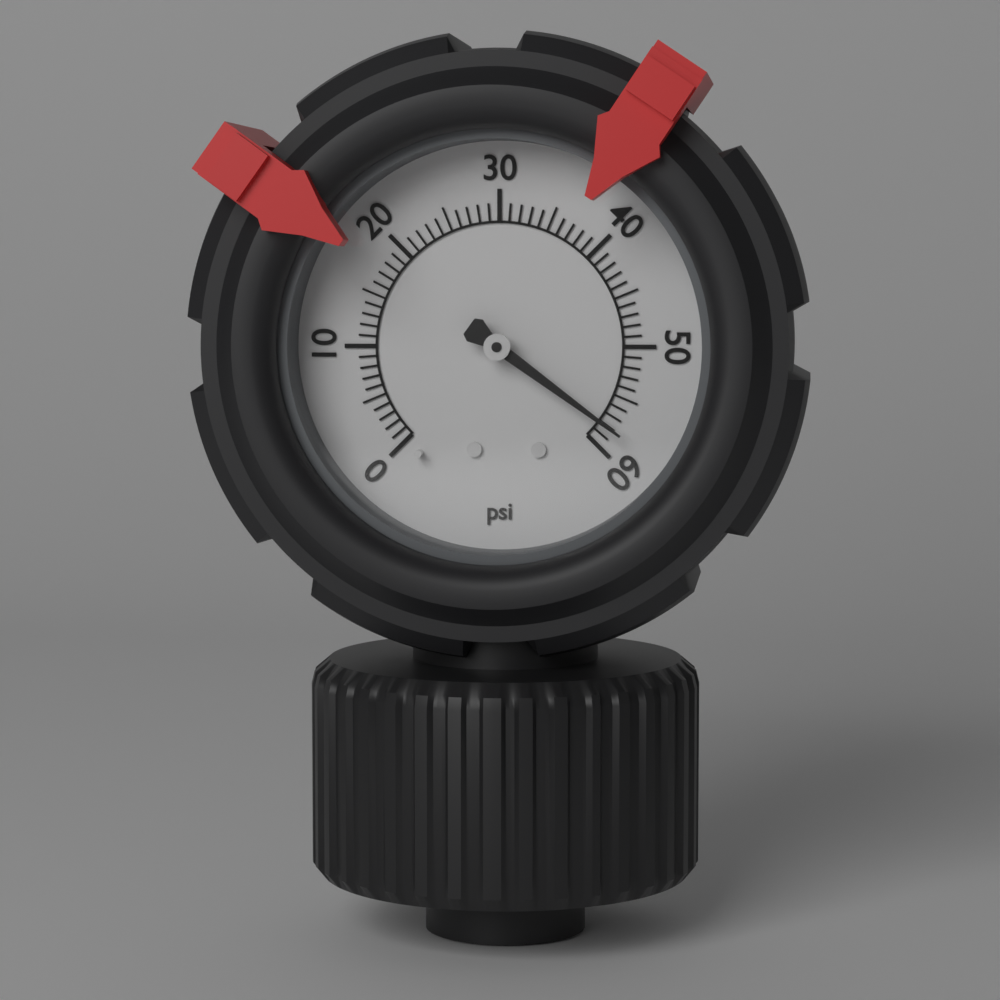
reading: 58 psi
